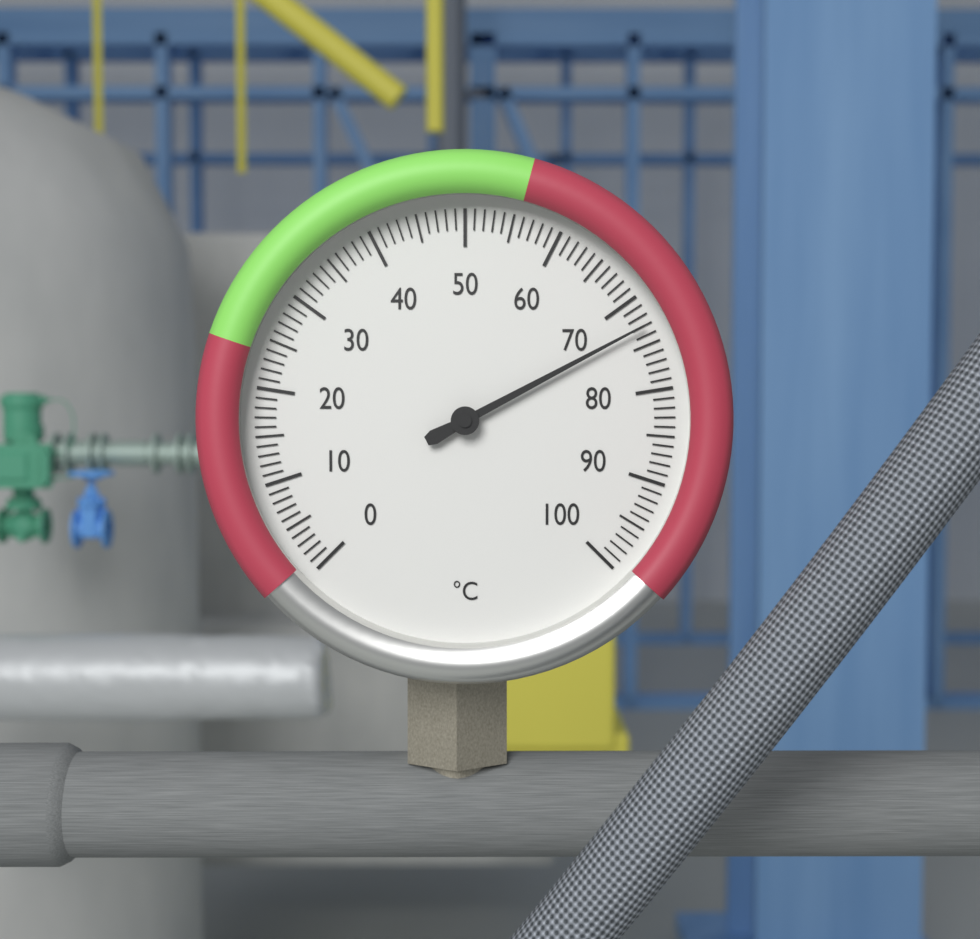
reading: 73 °C
